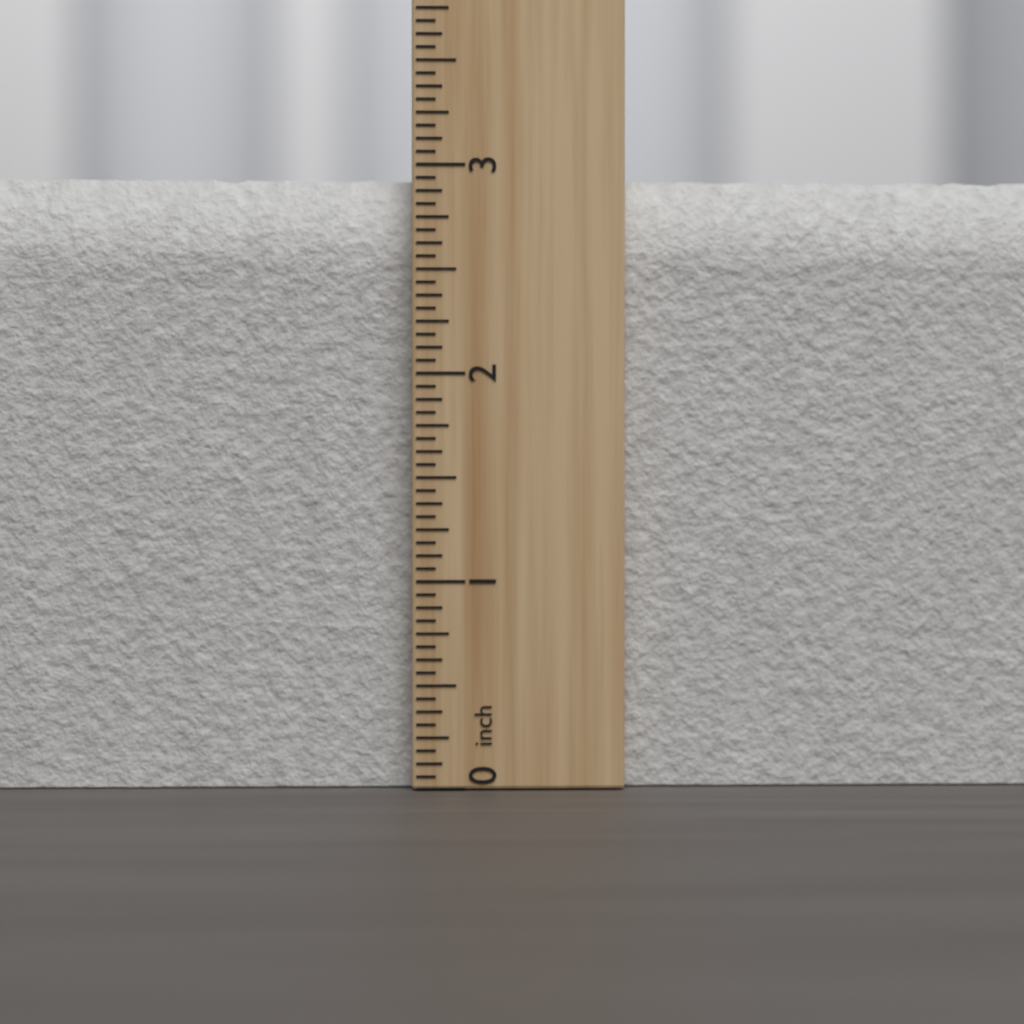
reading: 2.9375 inch
